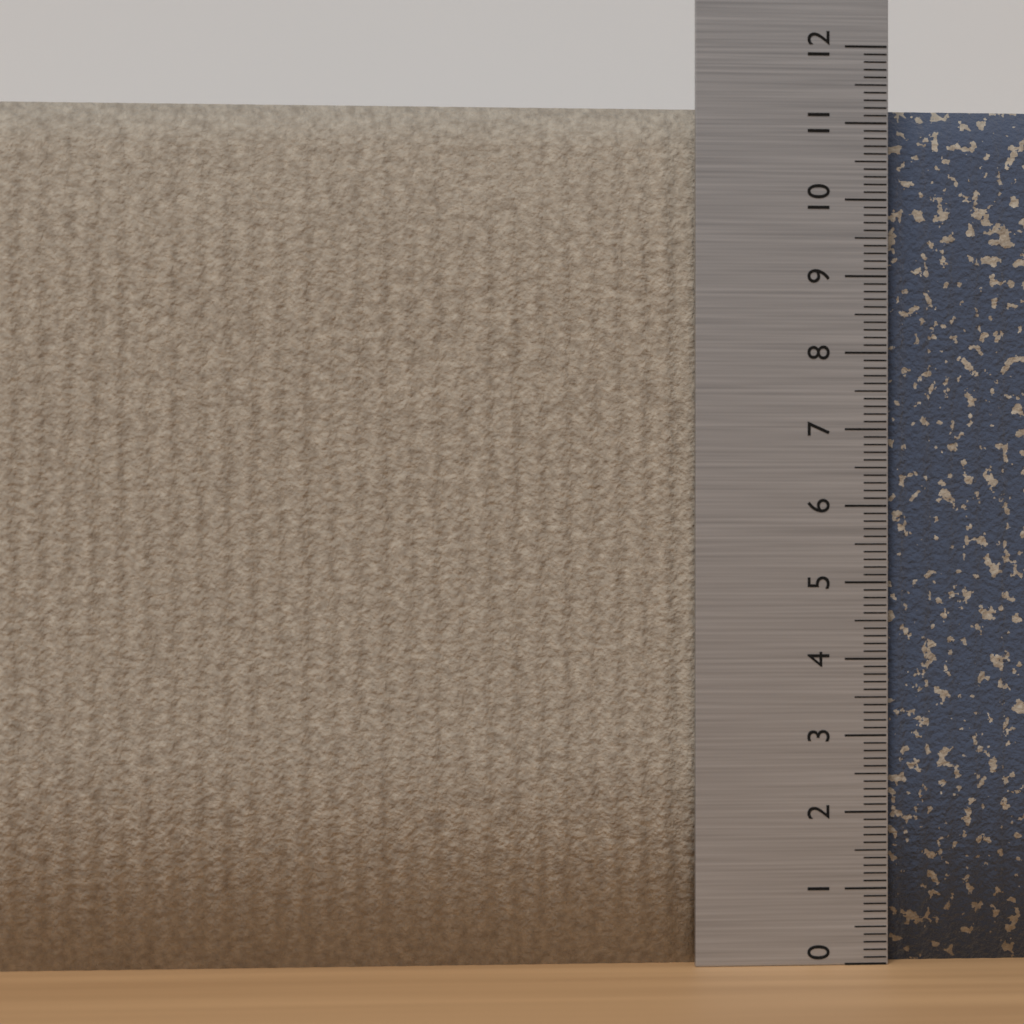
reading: 11.3 (no unit)
